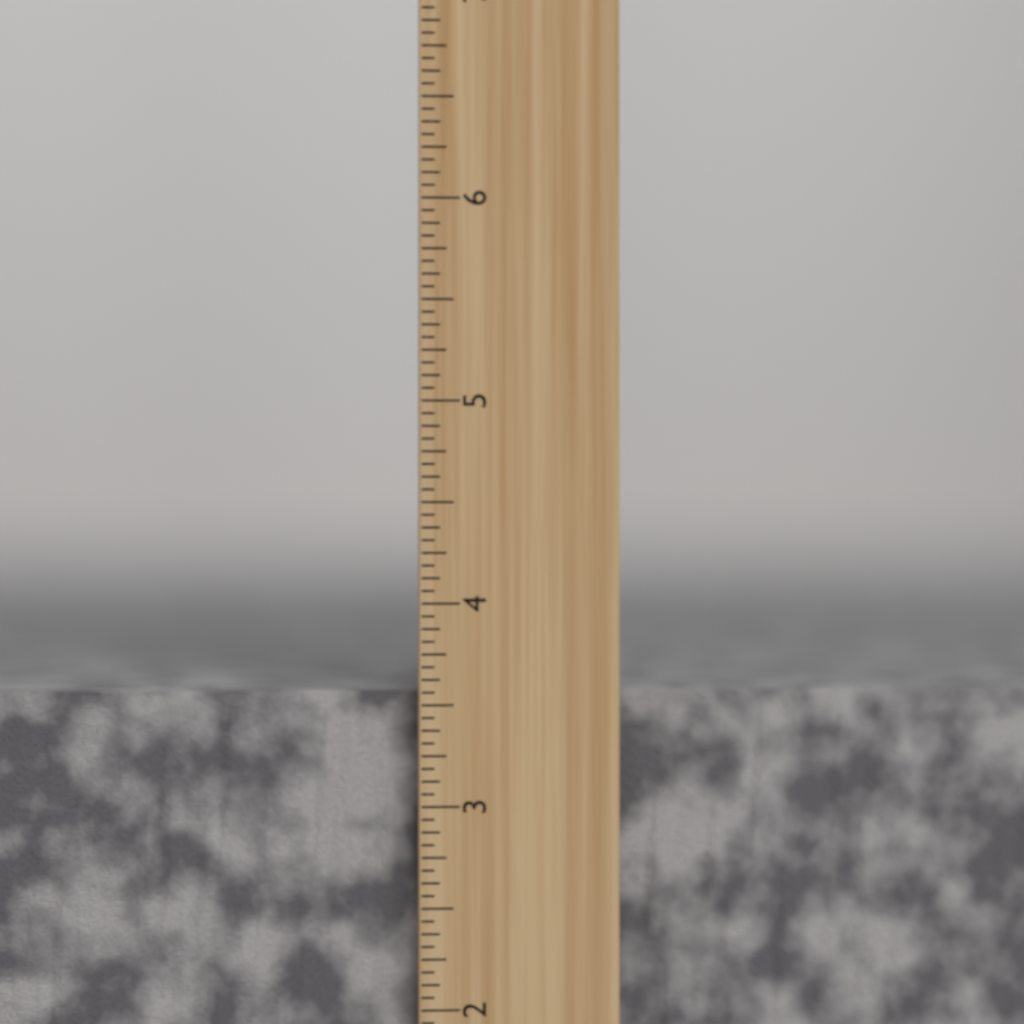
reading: 3.5625 inch
